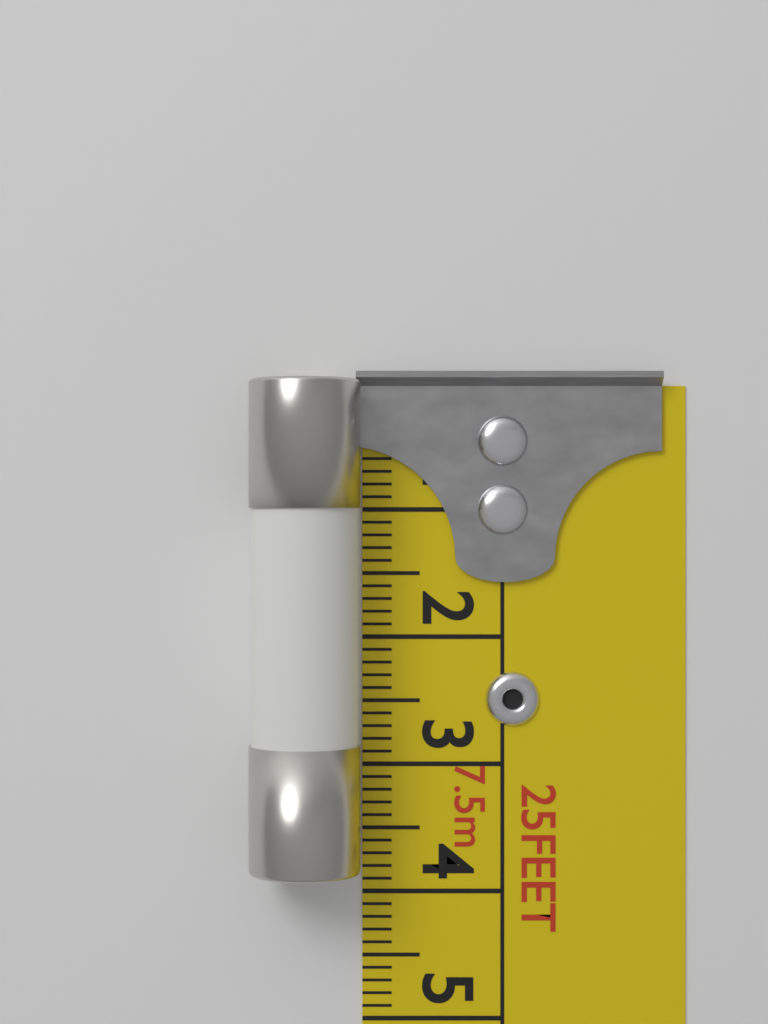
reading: 3.8 cm
